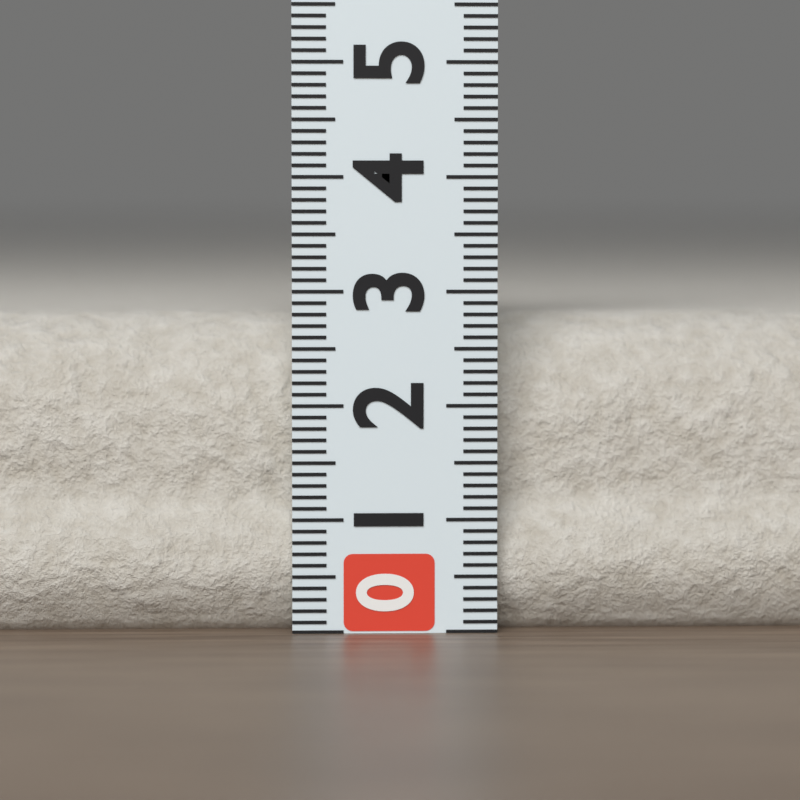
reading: 2.8 (no unit)
